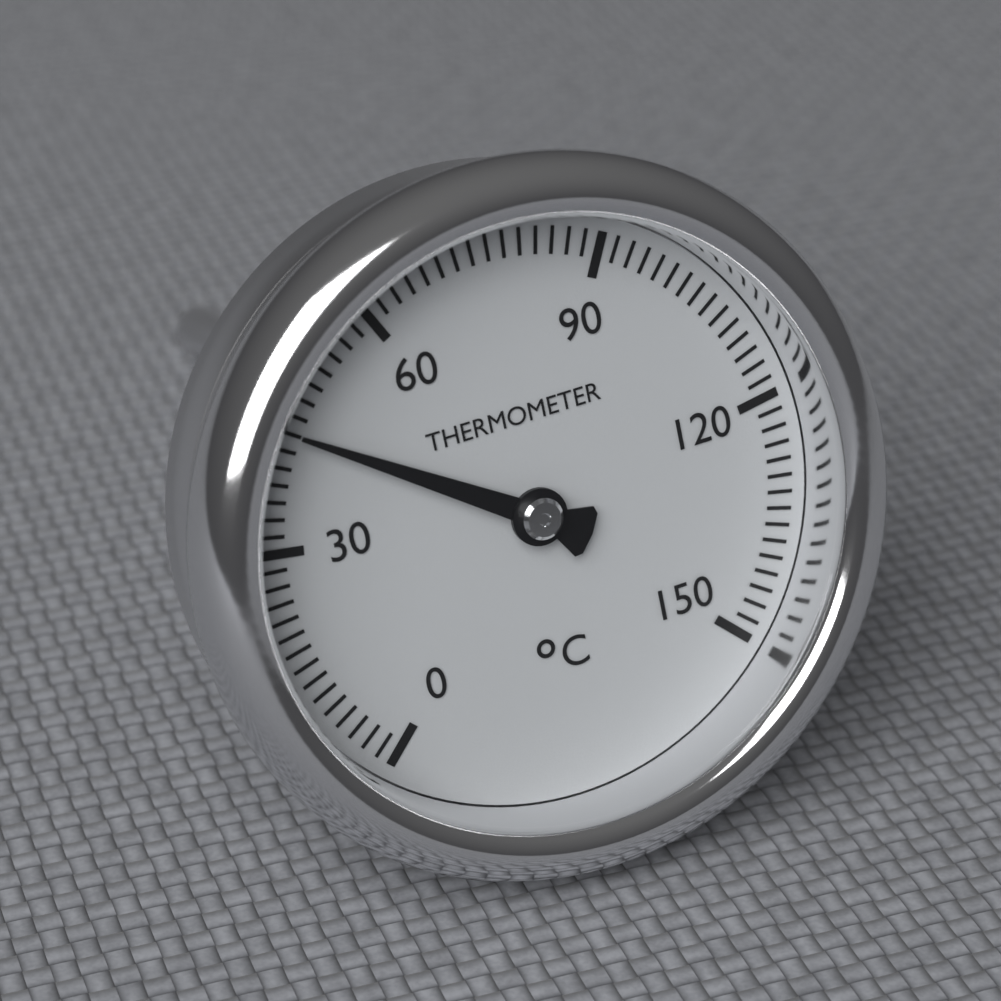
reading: 44 °C
